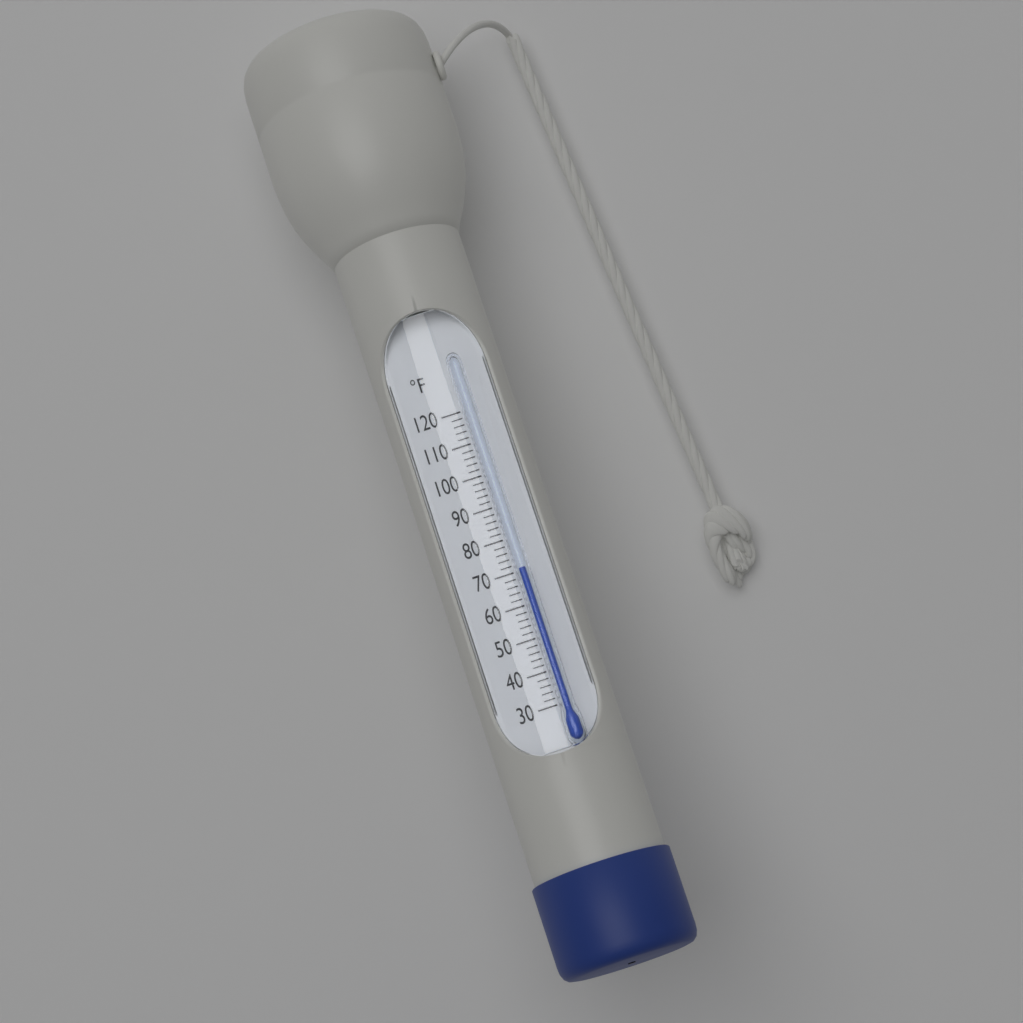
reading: 70 °F
